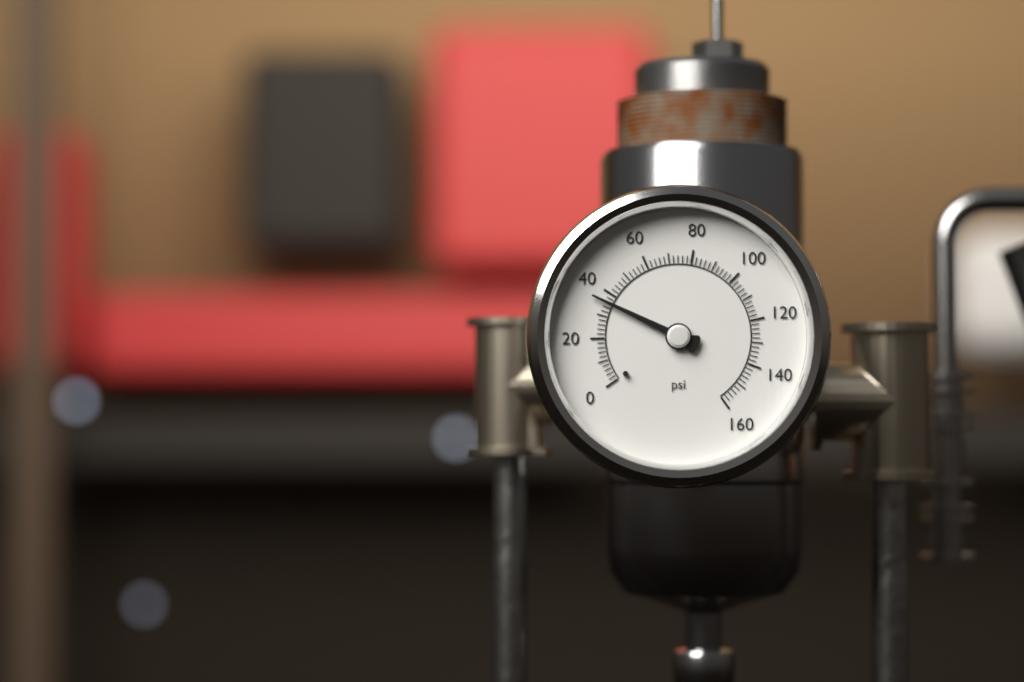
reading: 36 psi
